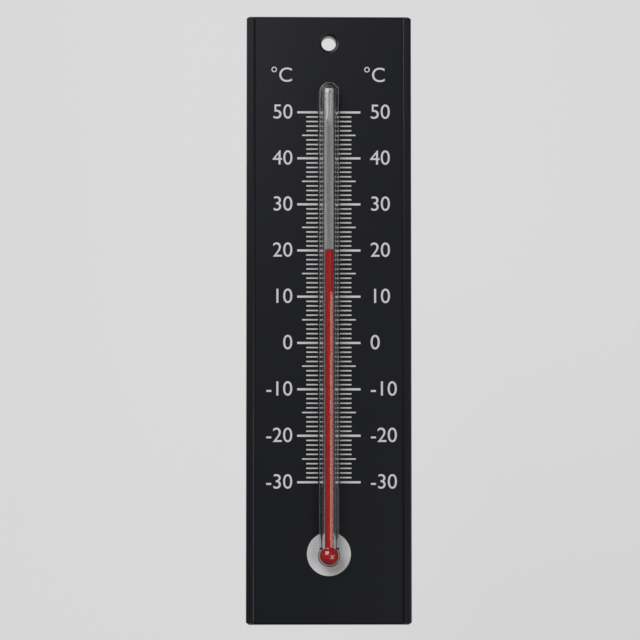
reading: 20 °C
